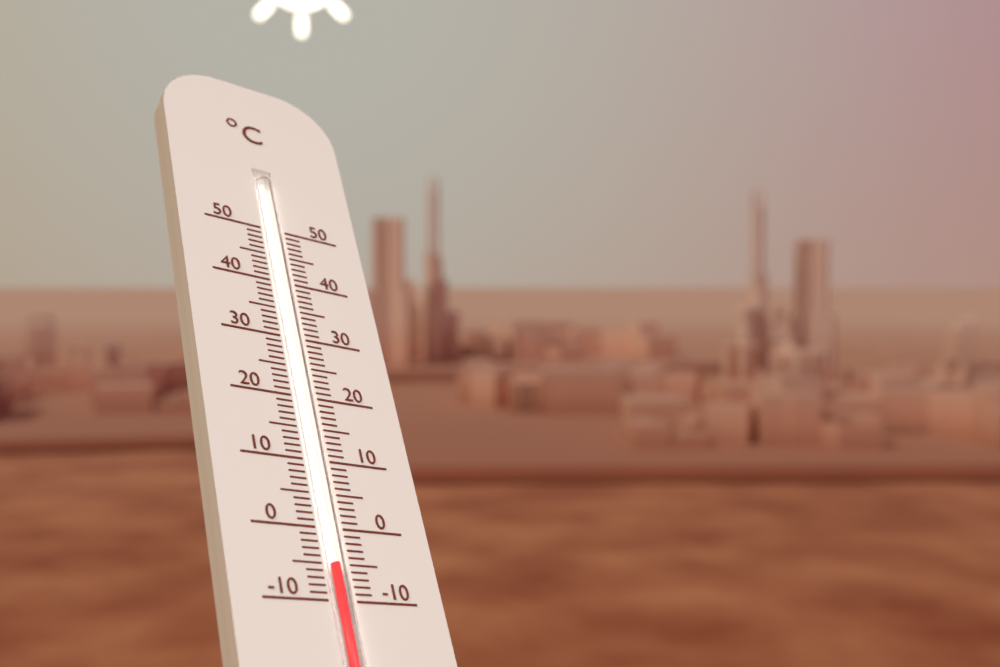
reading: -5 °C
